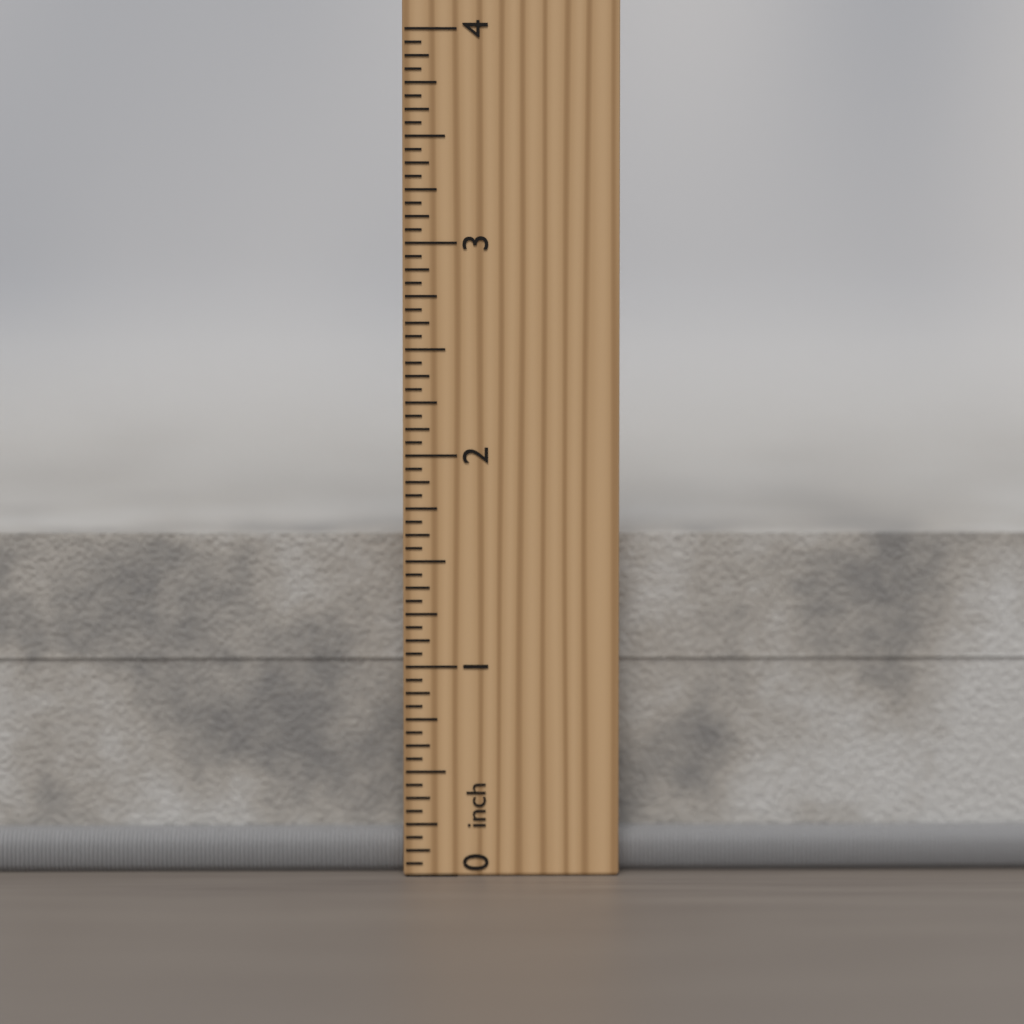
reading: 1.6250 inch
